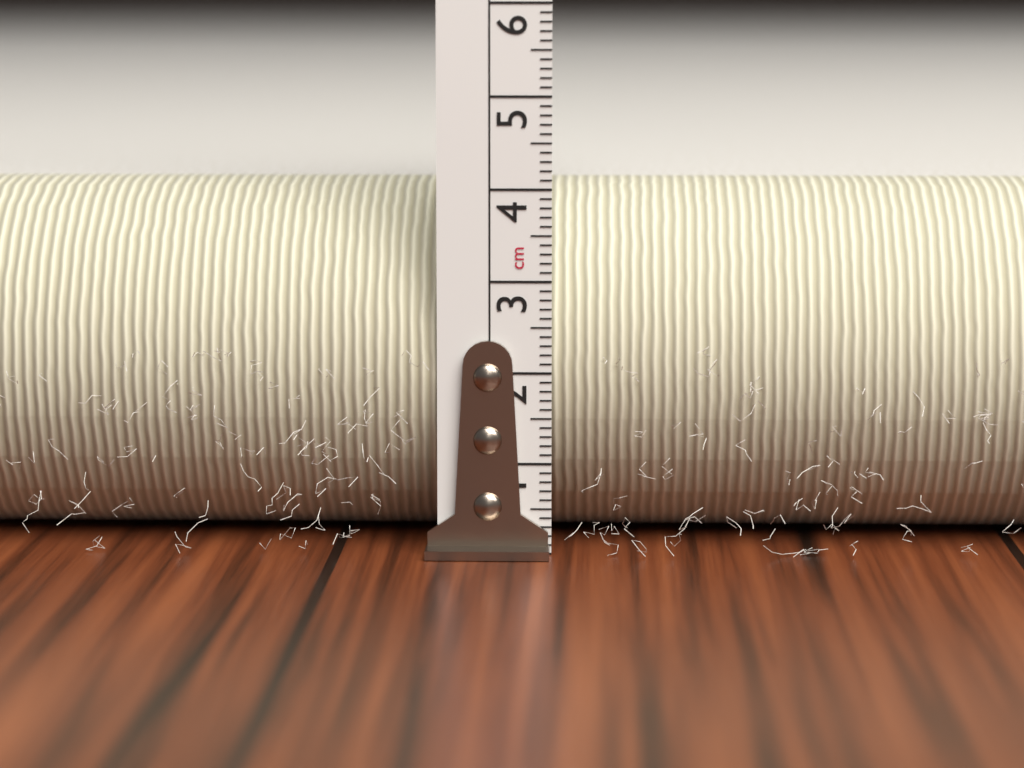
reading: 4.0 cm
